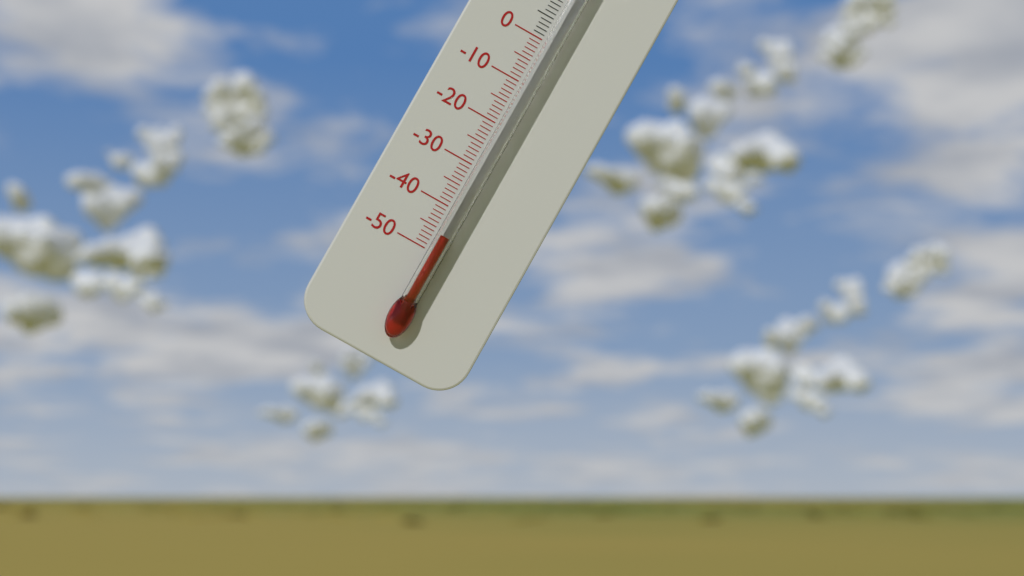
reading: -46 °C
